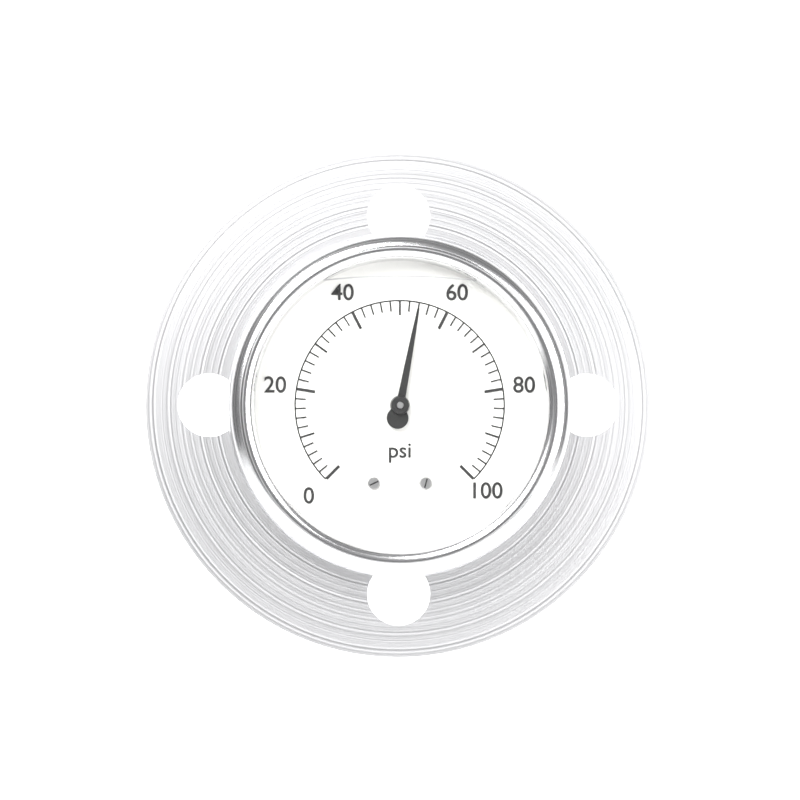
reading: 54 psi
